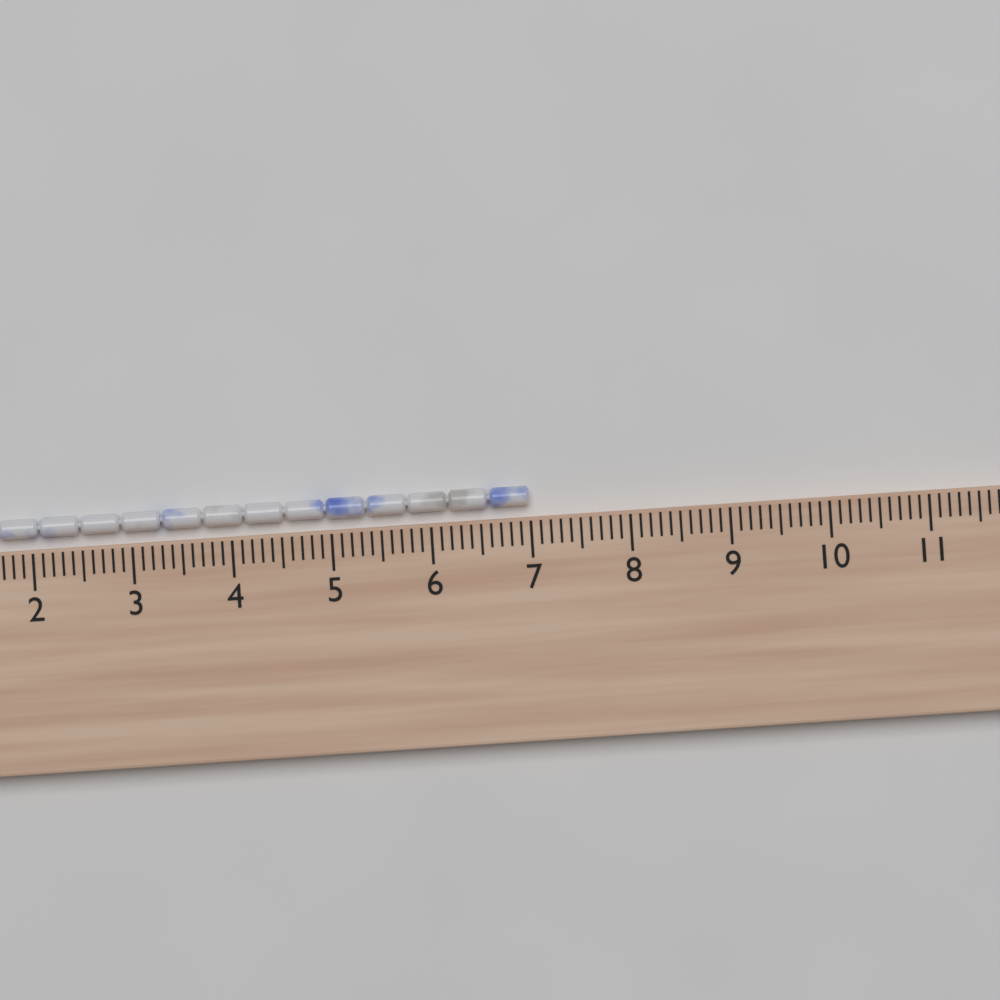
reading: 7.0 cm
